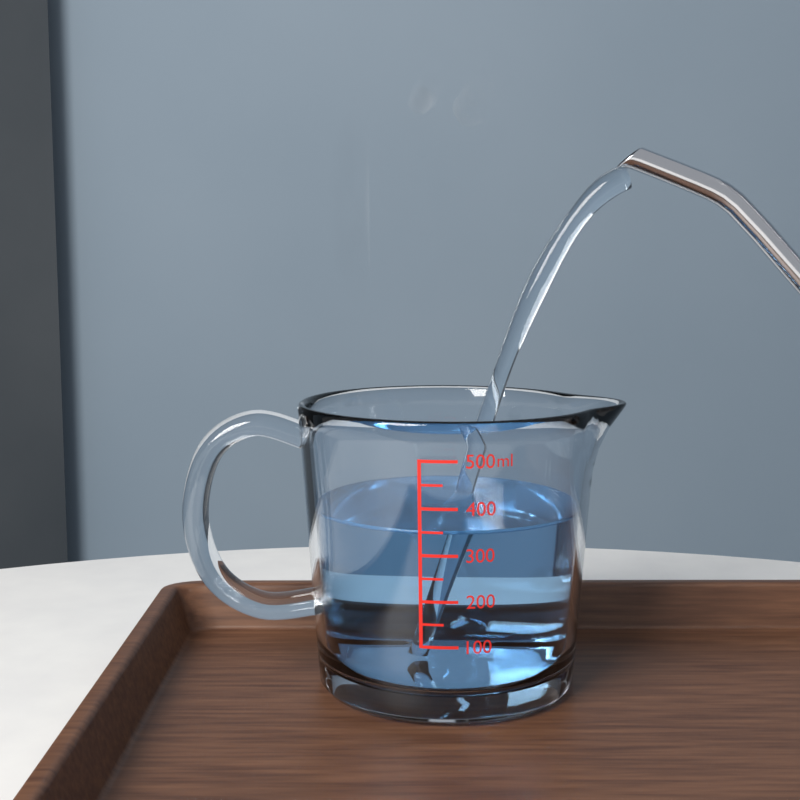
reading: 350 ml
